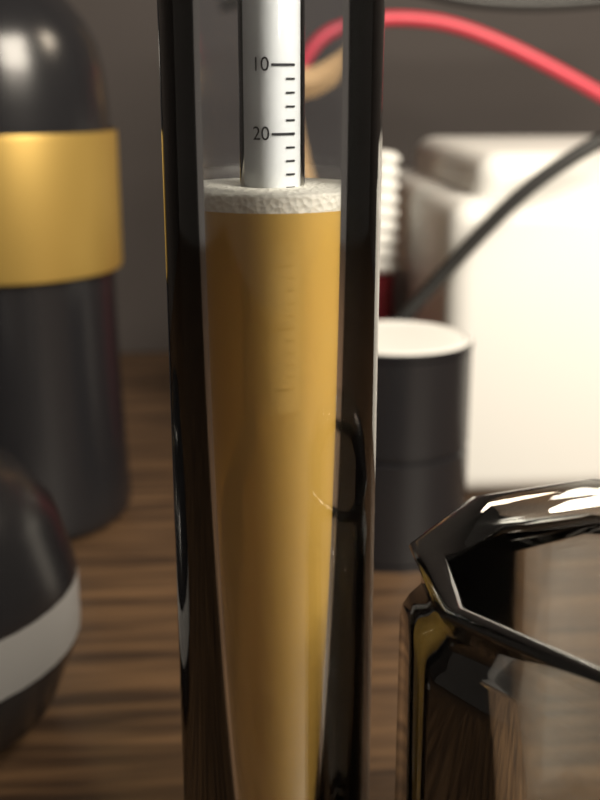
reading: 28 (no unit)
